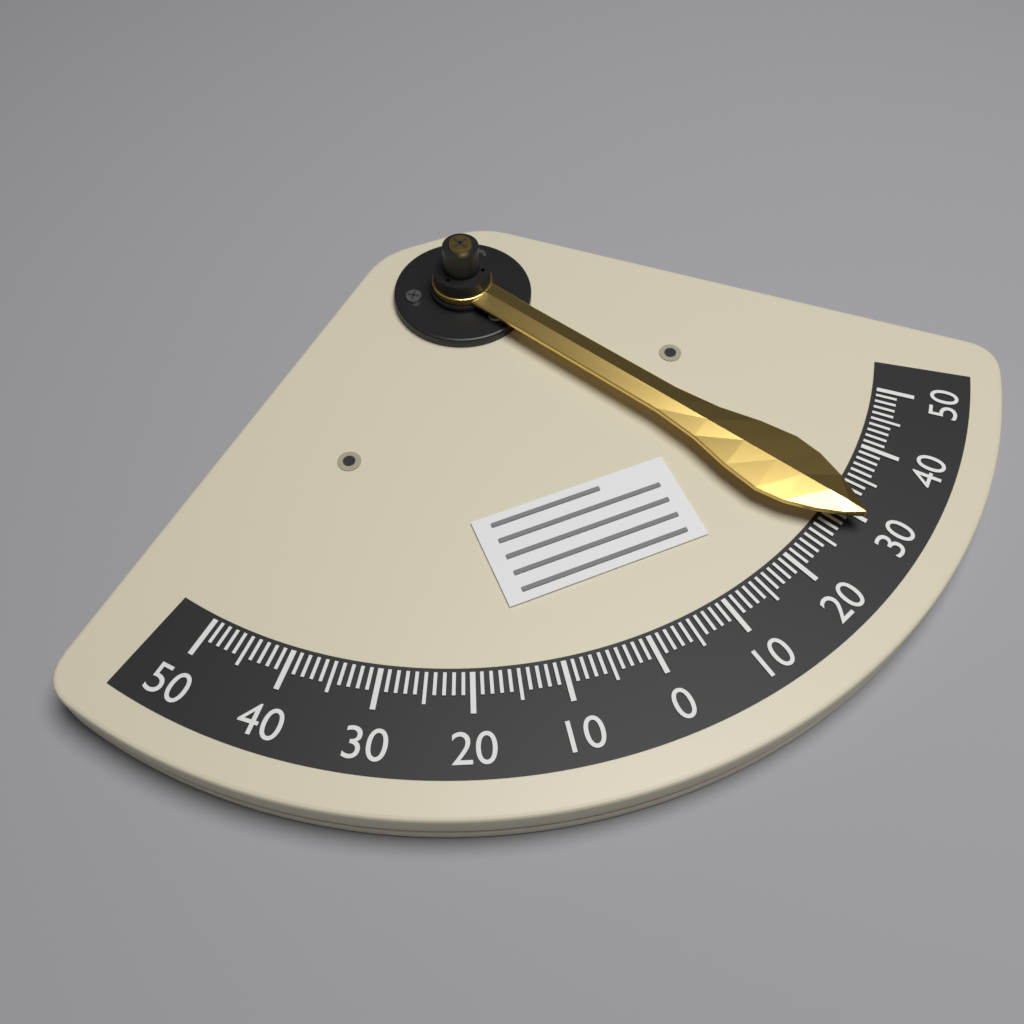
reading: -29 (no unit)
